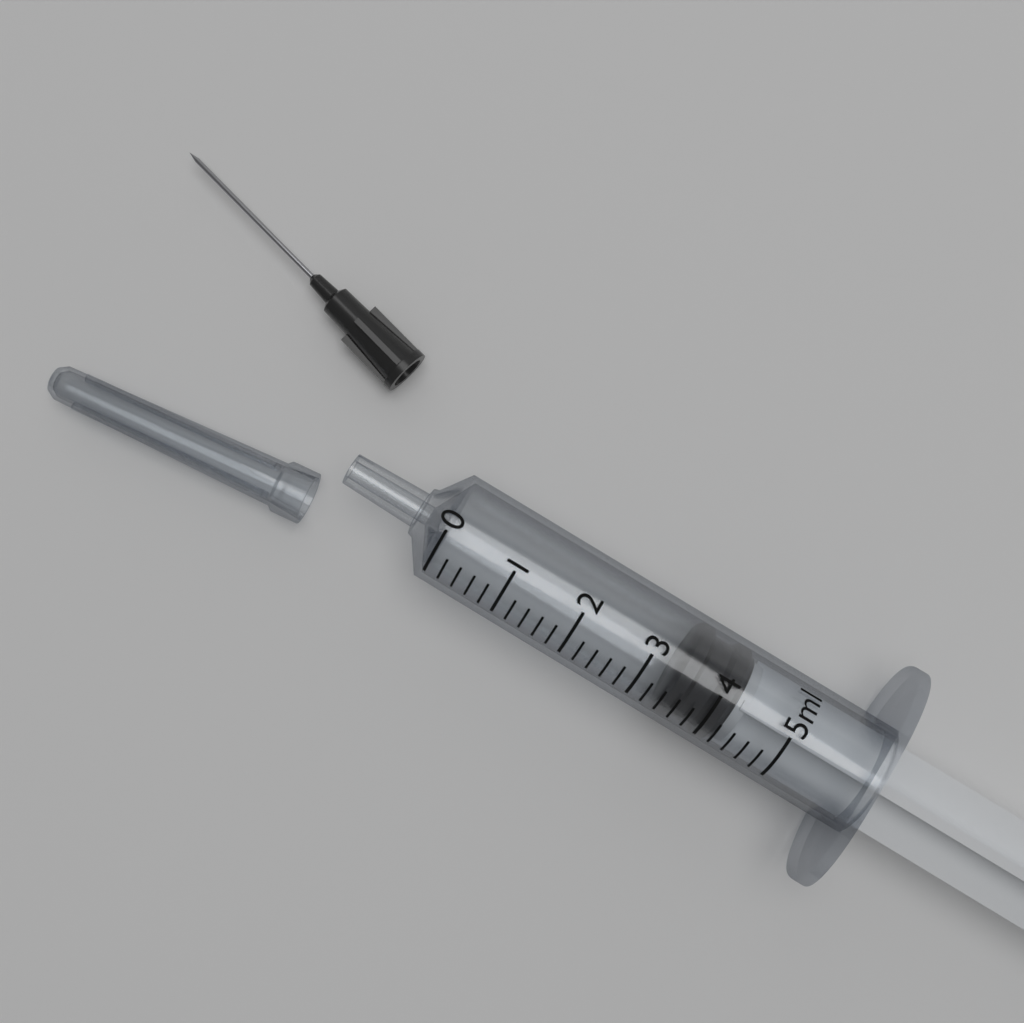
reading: 3.4 ml
